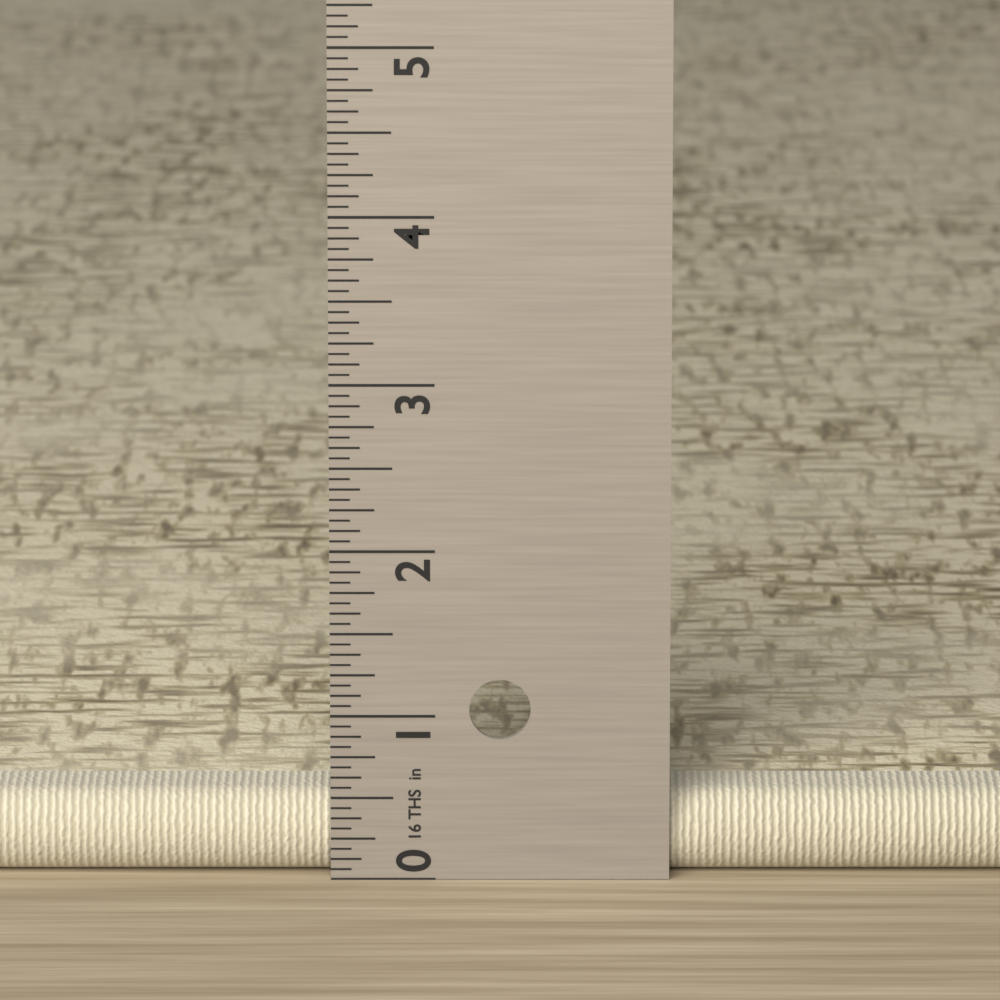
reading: 0.5000 in
